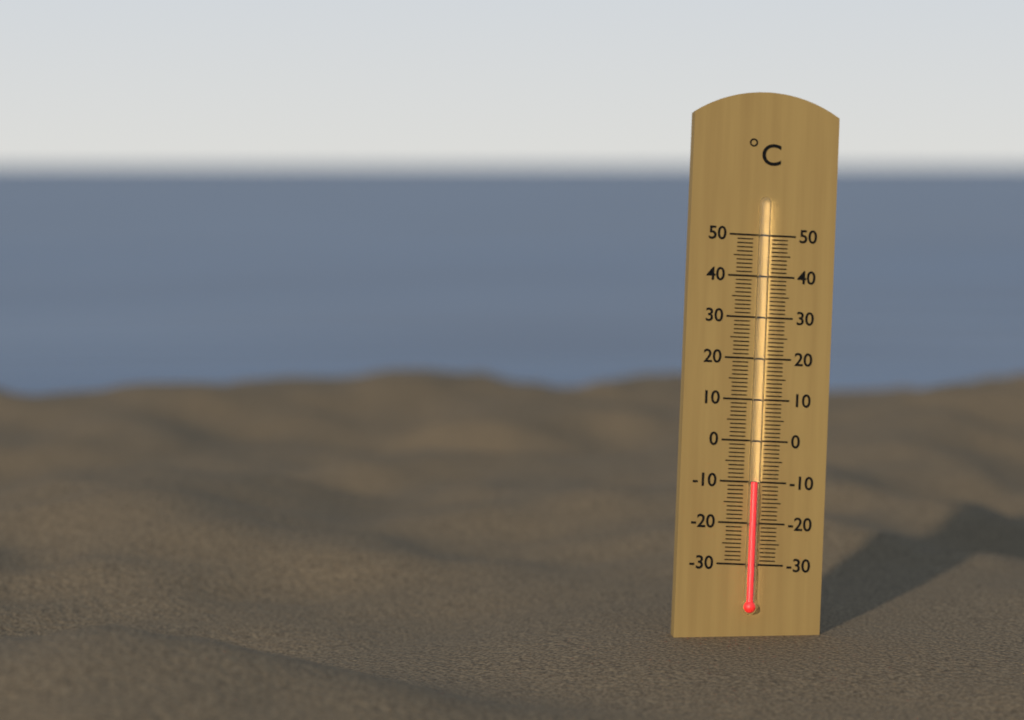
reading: -10 °C
